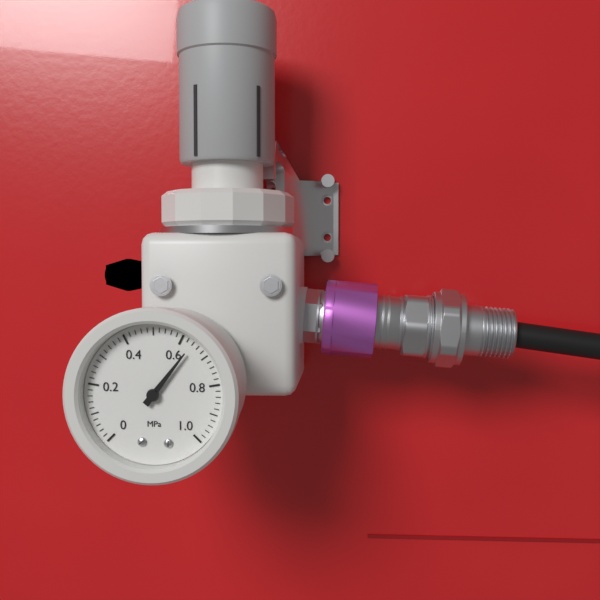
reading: 0.64 MPa
